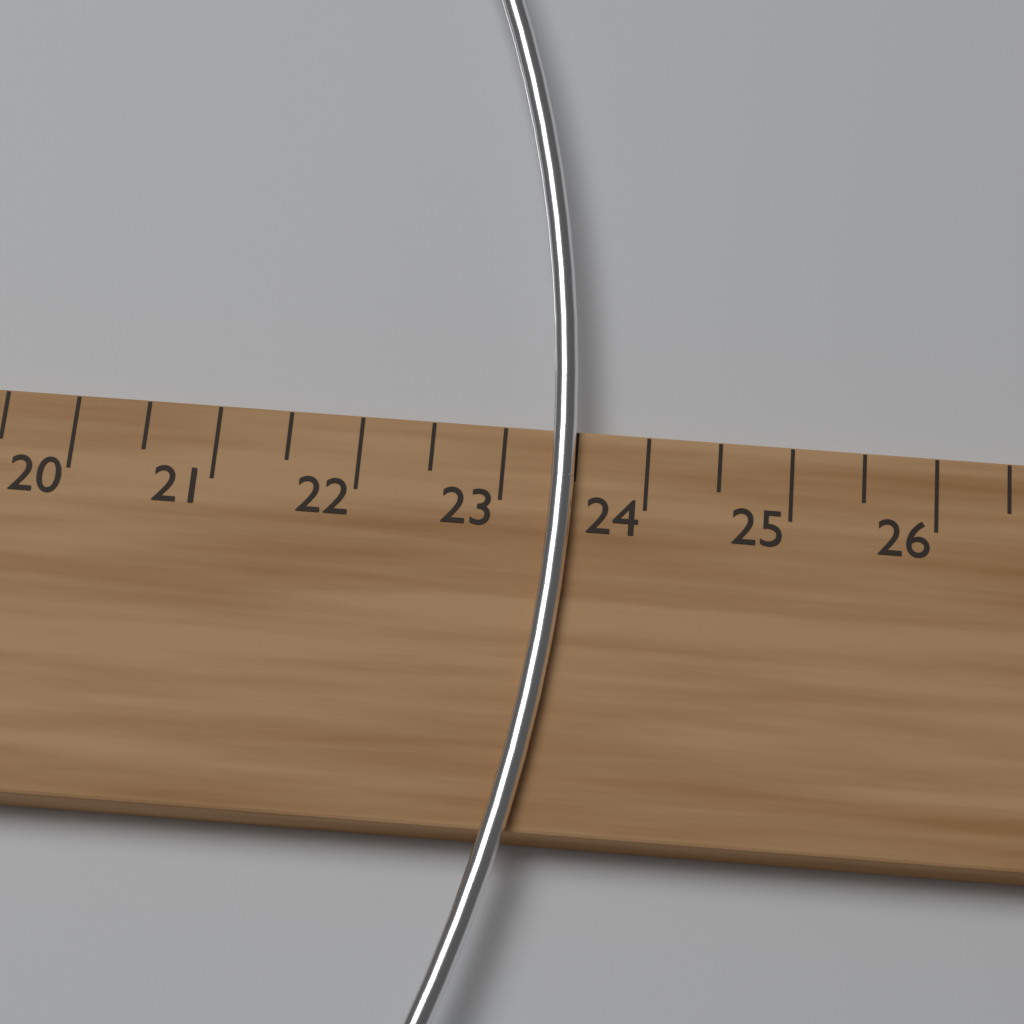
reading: 23.5 cm
